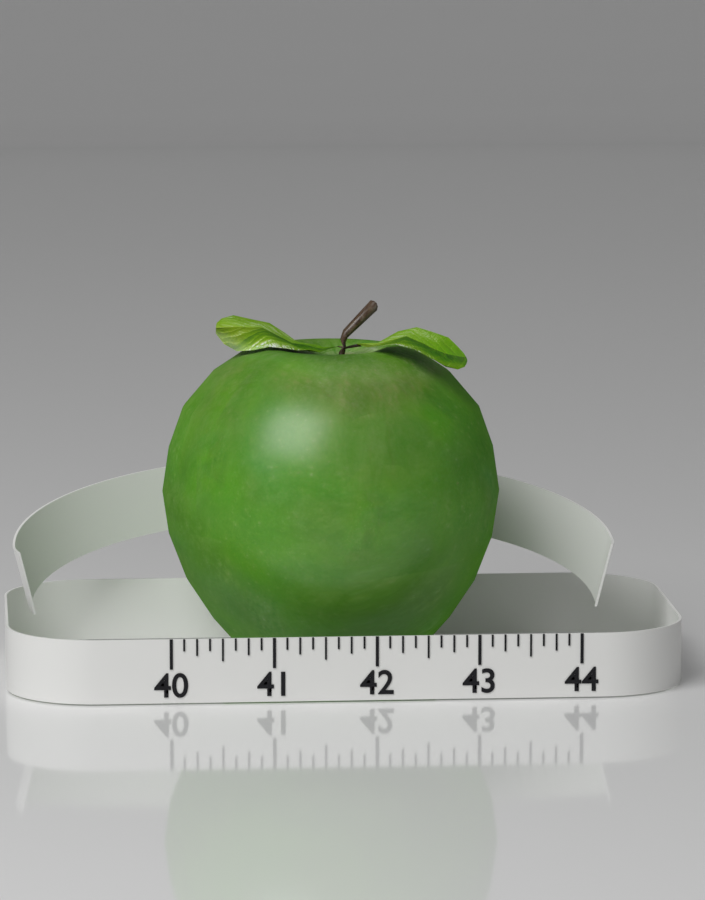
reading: 43.375 (no unit)
